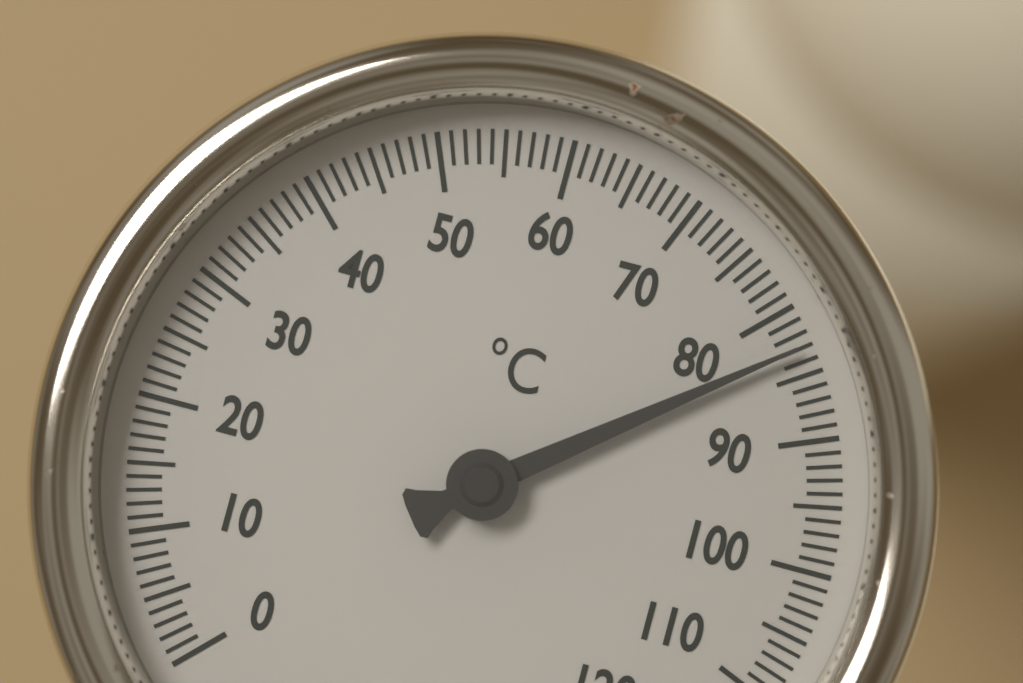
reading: 83 °C
